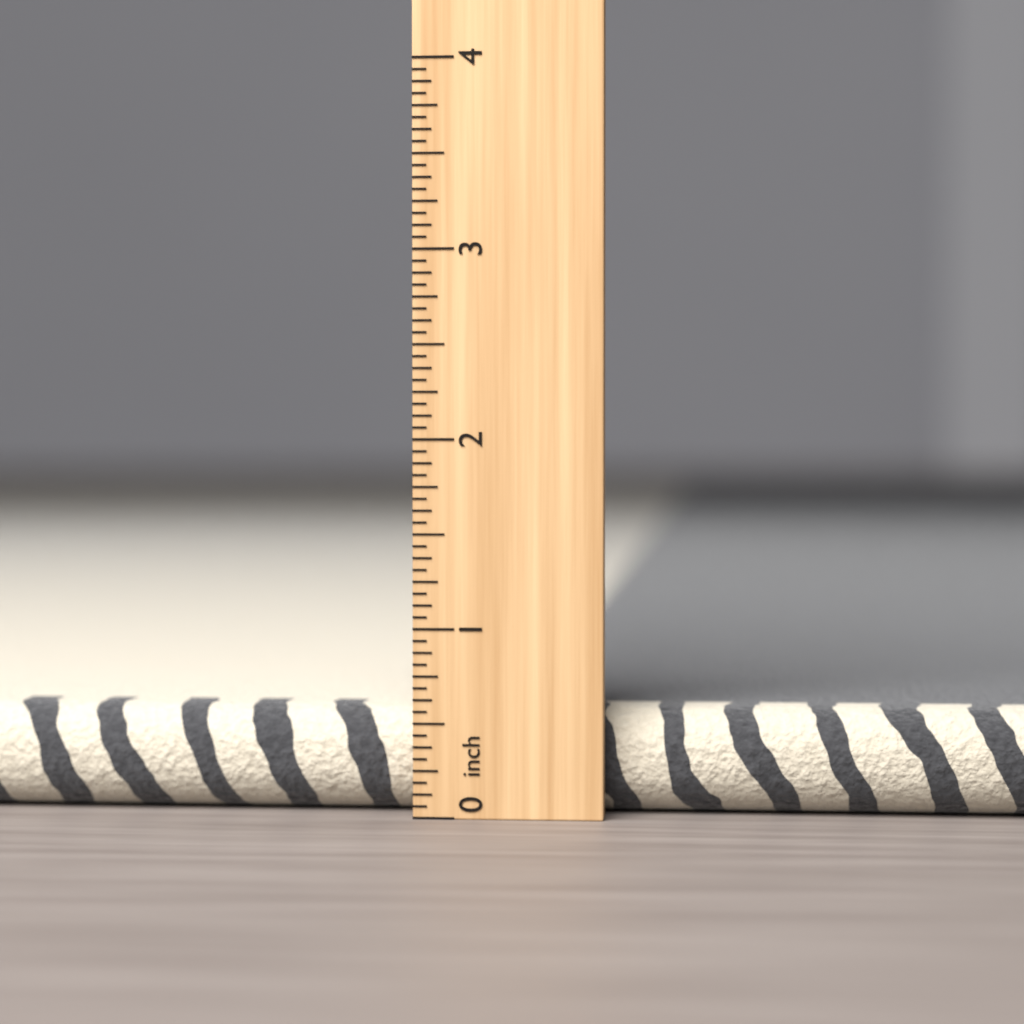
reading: 0.5625 inch
